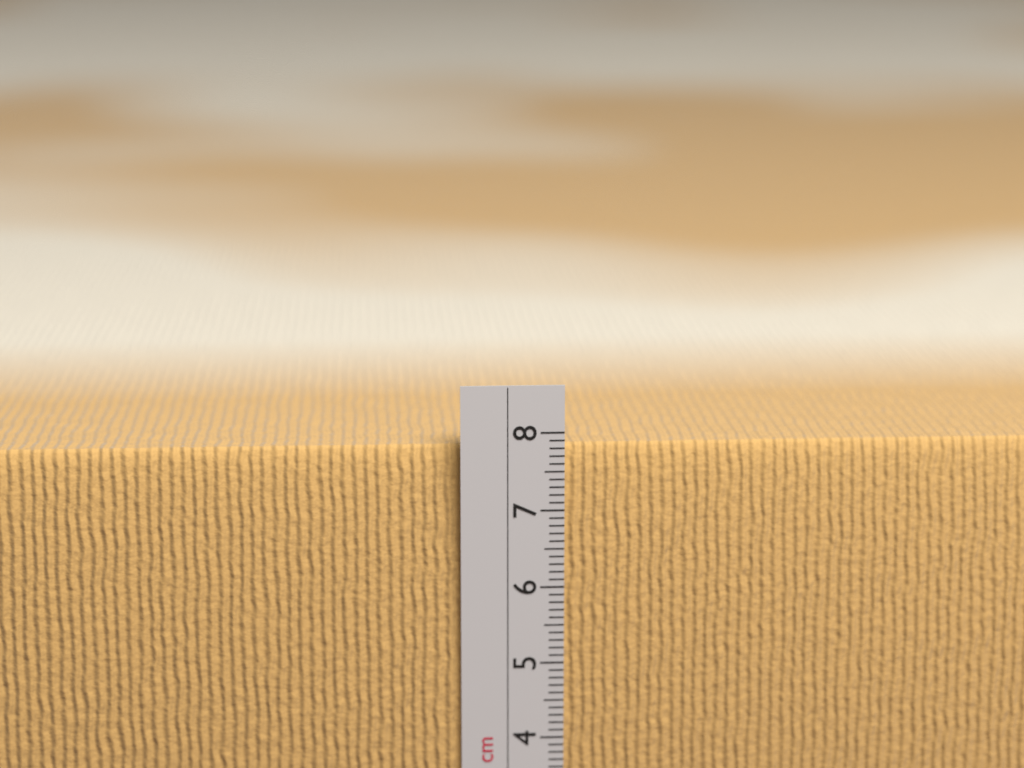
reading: 7.8 cm
